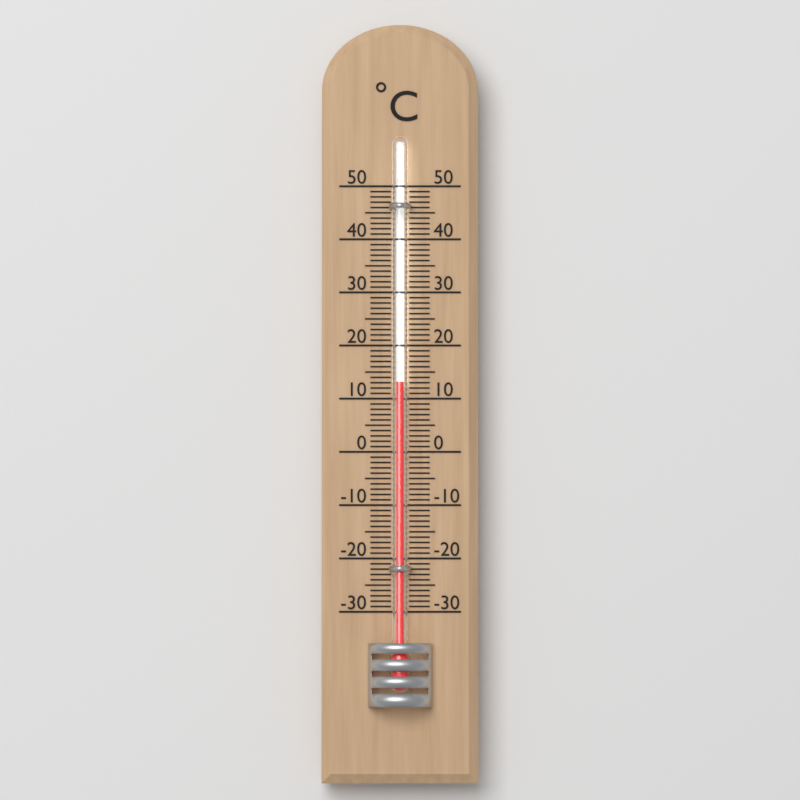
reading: 13 °C
